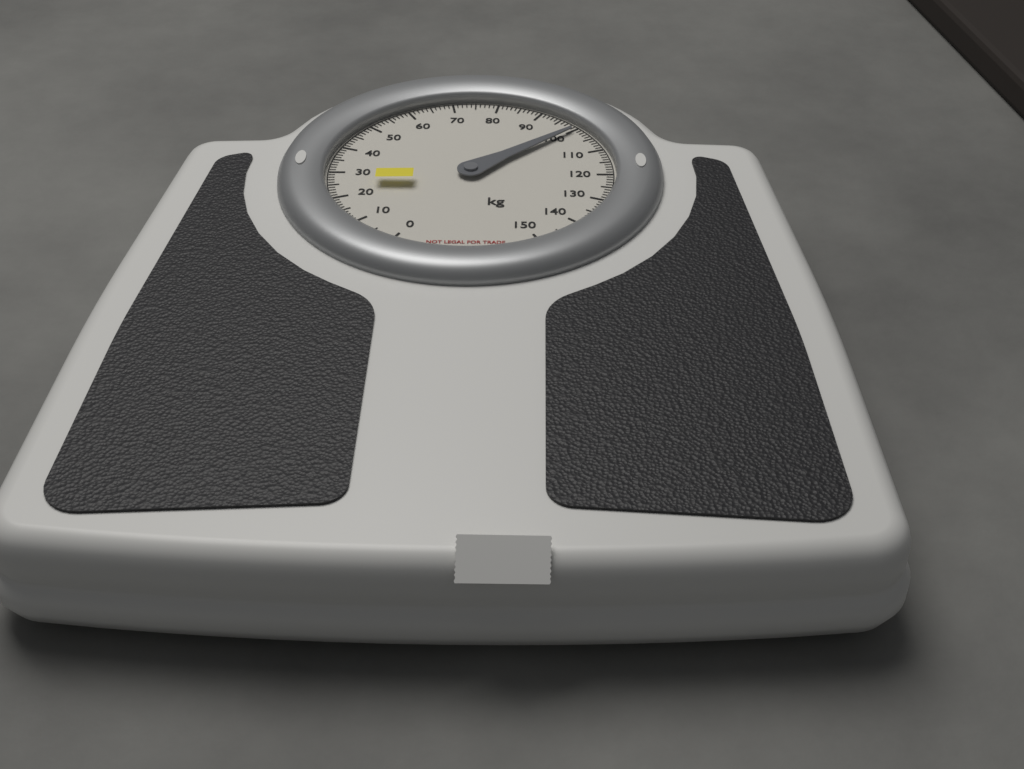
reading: 100 kg
